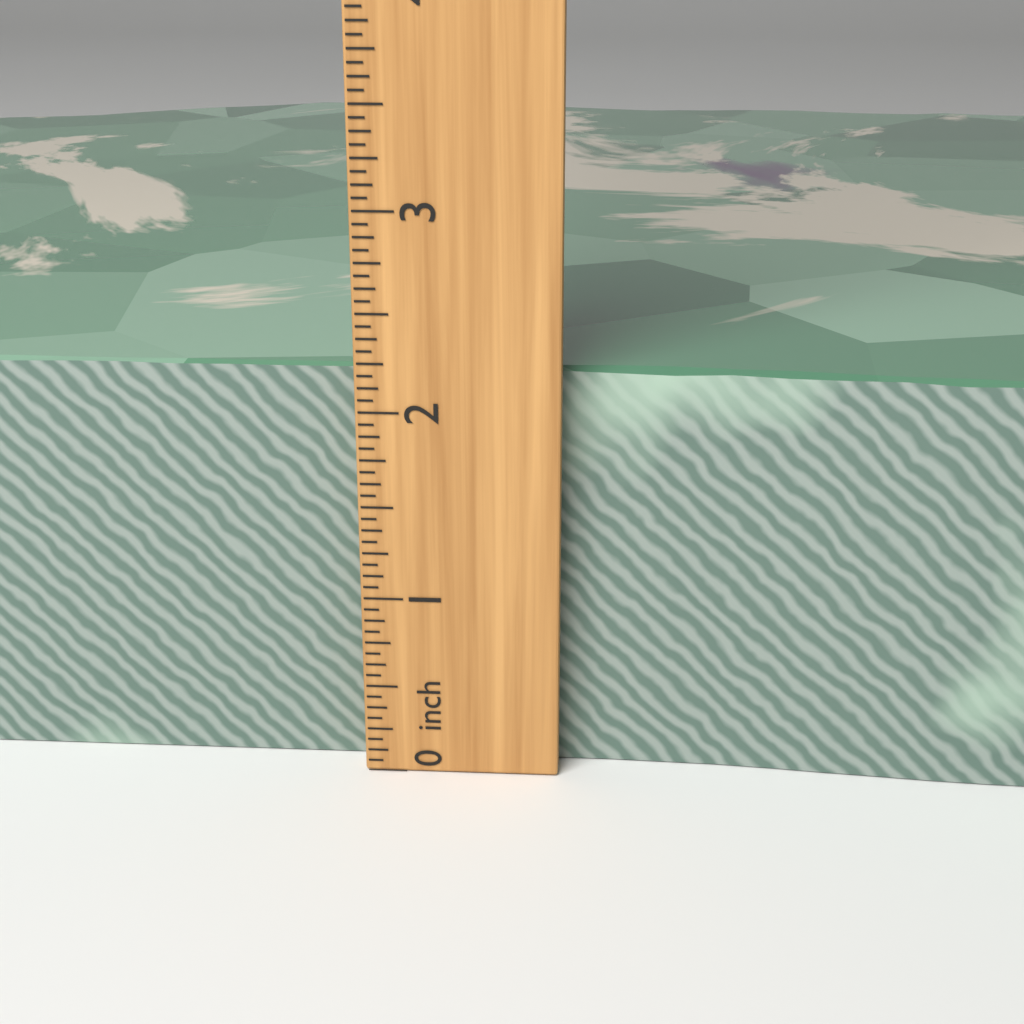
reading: 2.1875 inch
